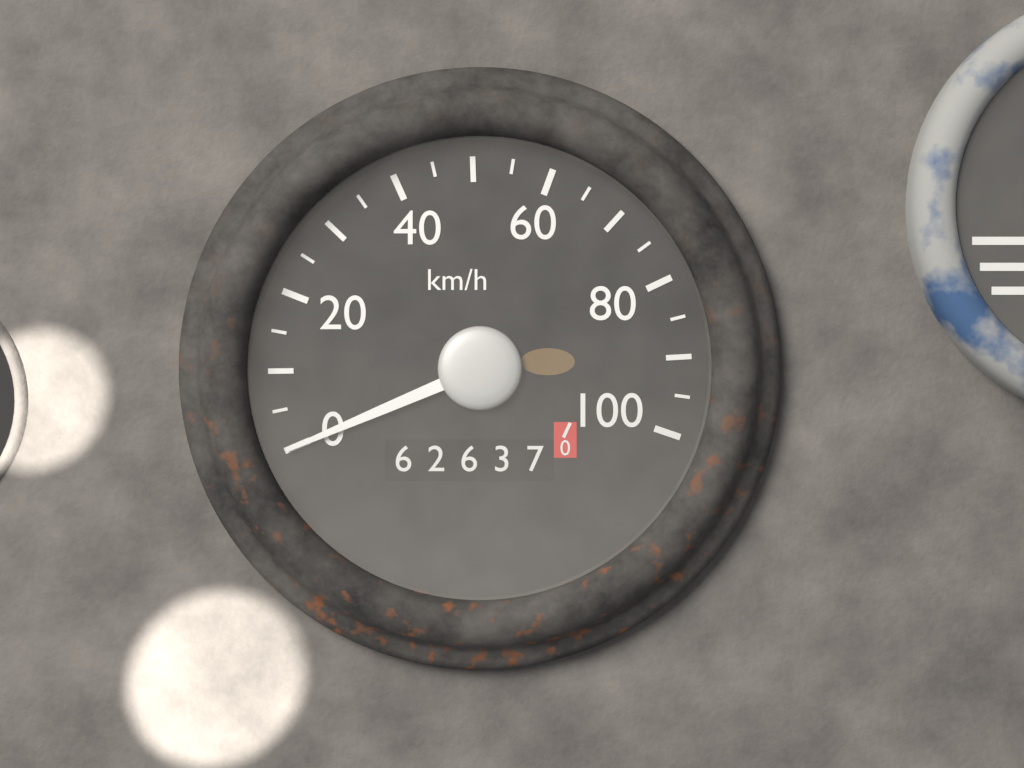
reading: 0 km/h
